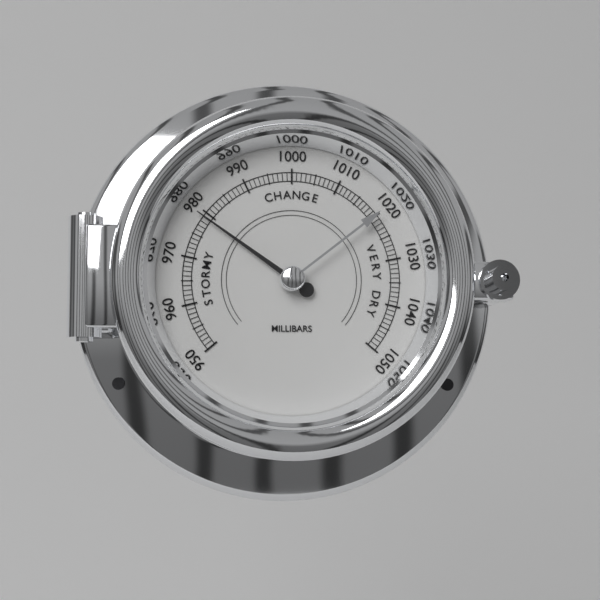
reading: 979 mbar
